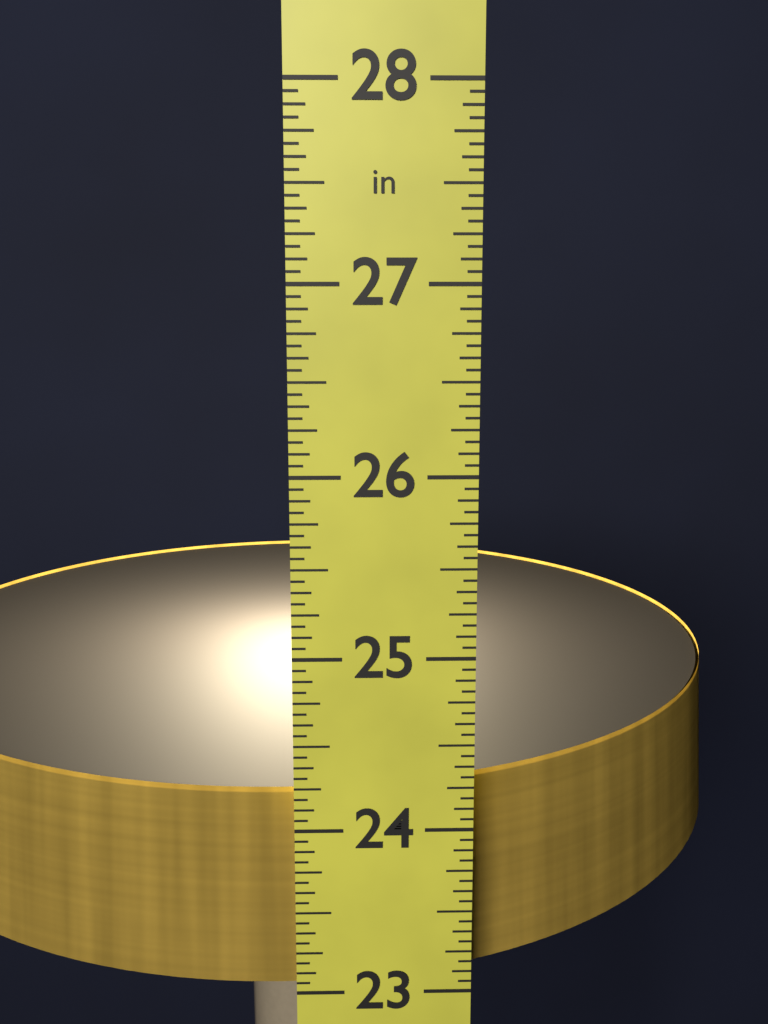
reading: 24.1875 in
